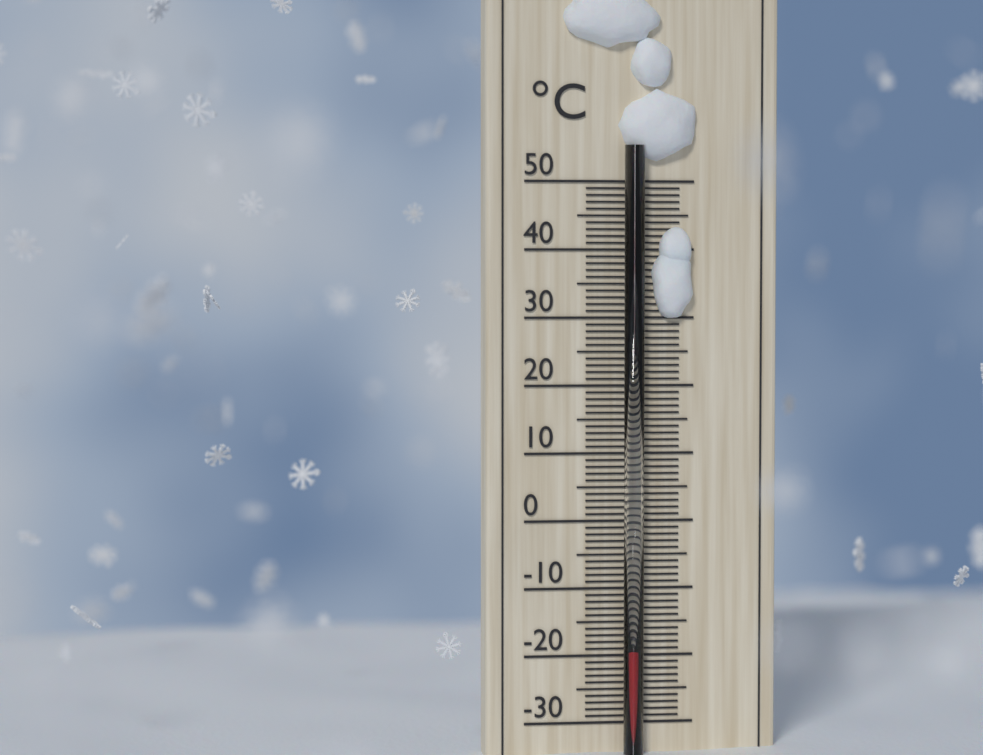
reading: -19 °C
